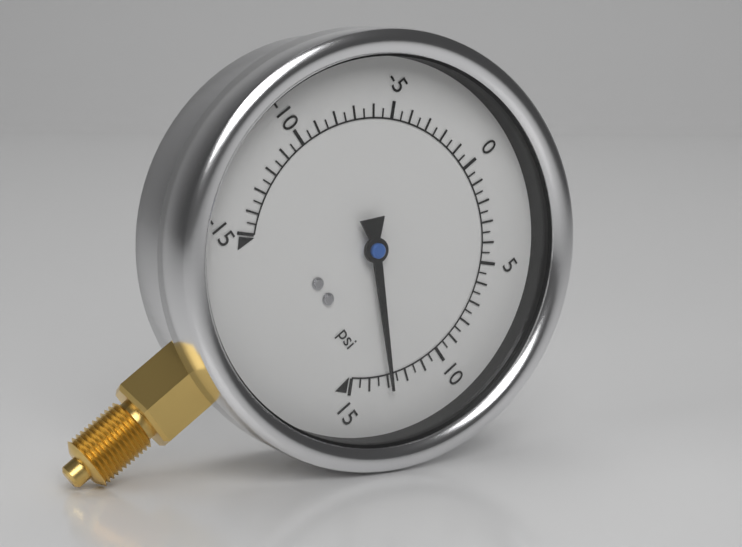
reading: 13.0 psi
